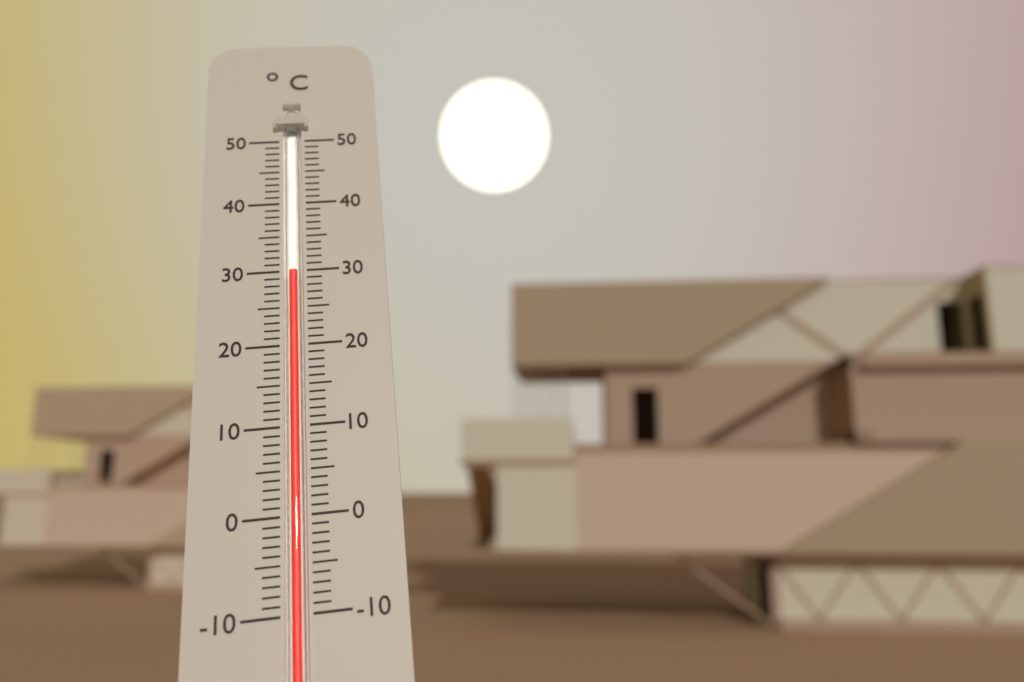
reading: 30 °C
